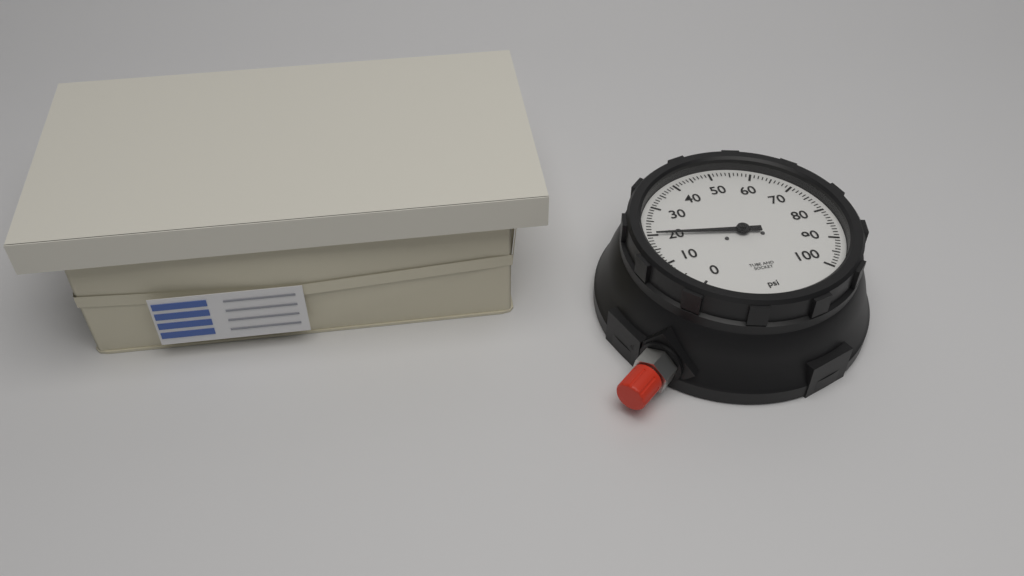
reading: 20 psi
